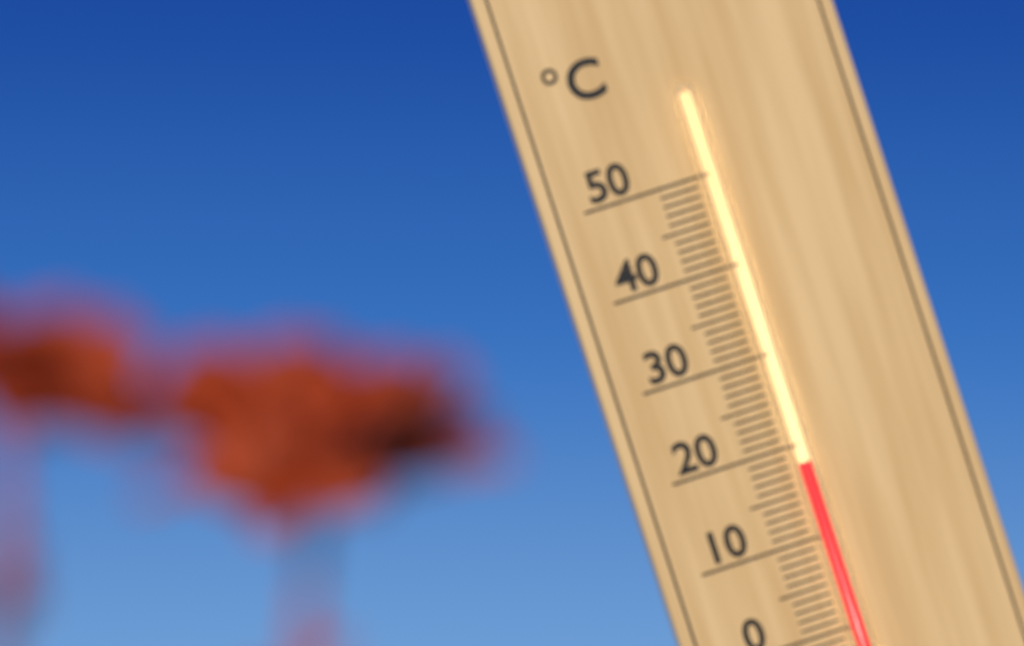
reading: 18 °C
